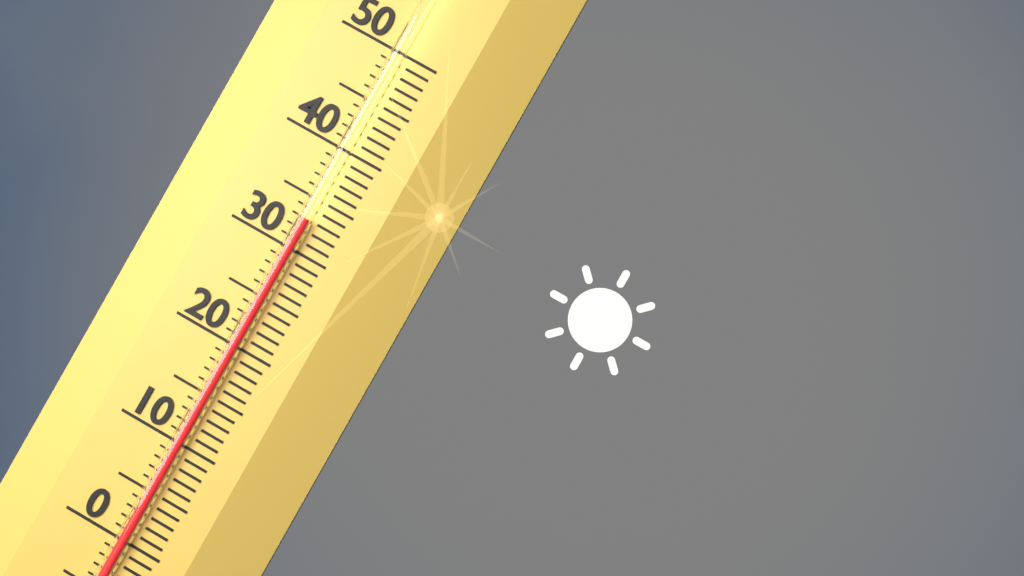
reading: 33 (no unit)
